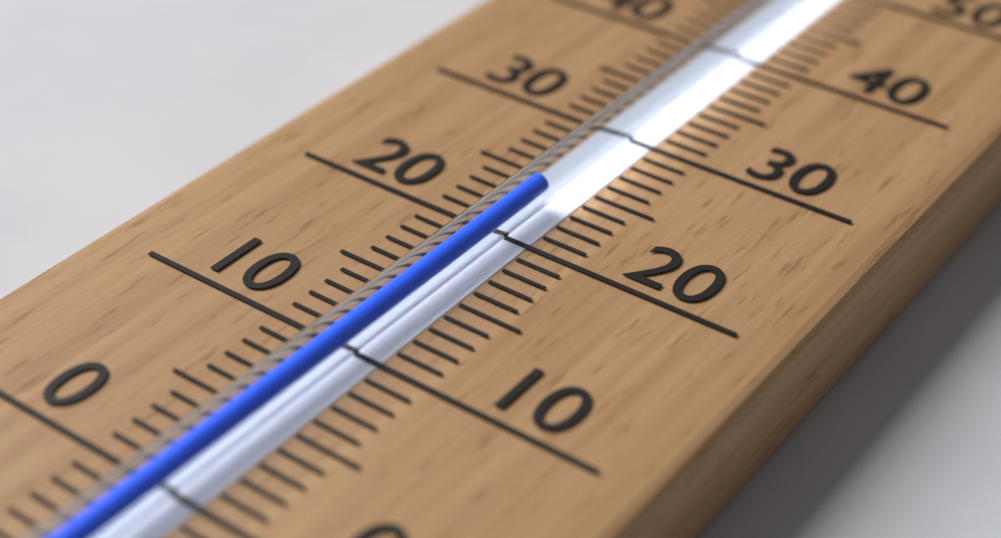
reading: 23 (no unit)
